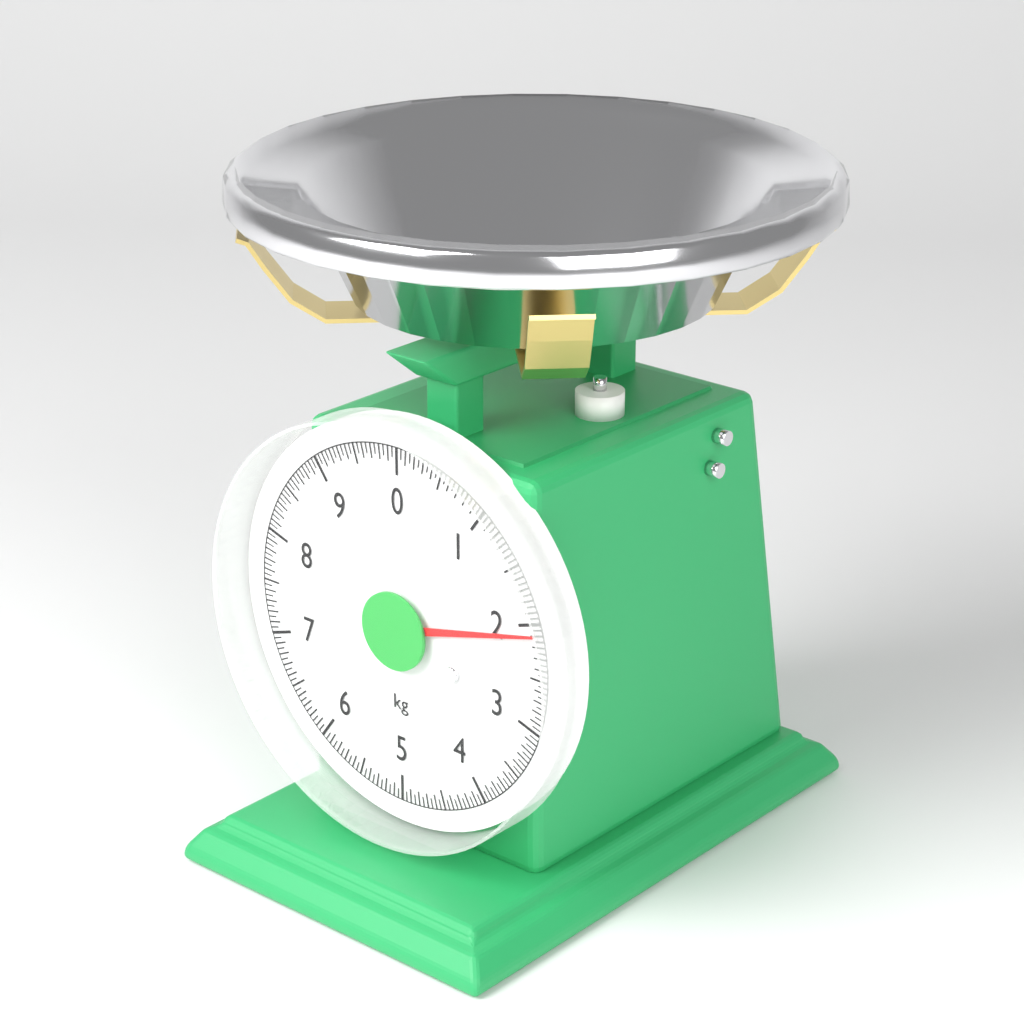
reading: 2.10 kg
